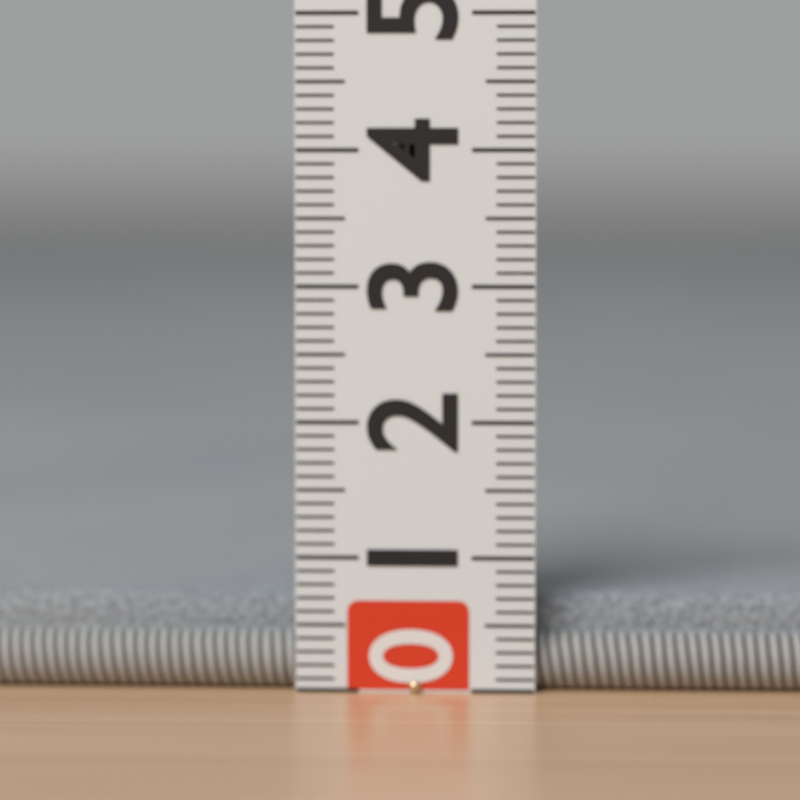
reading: 0.7 (no unit)
